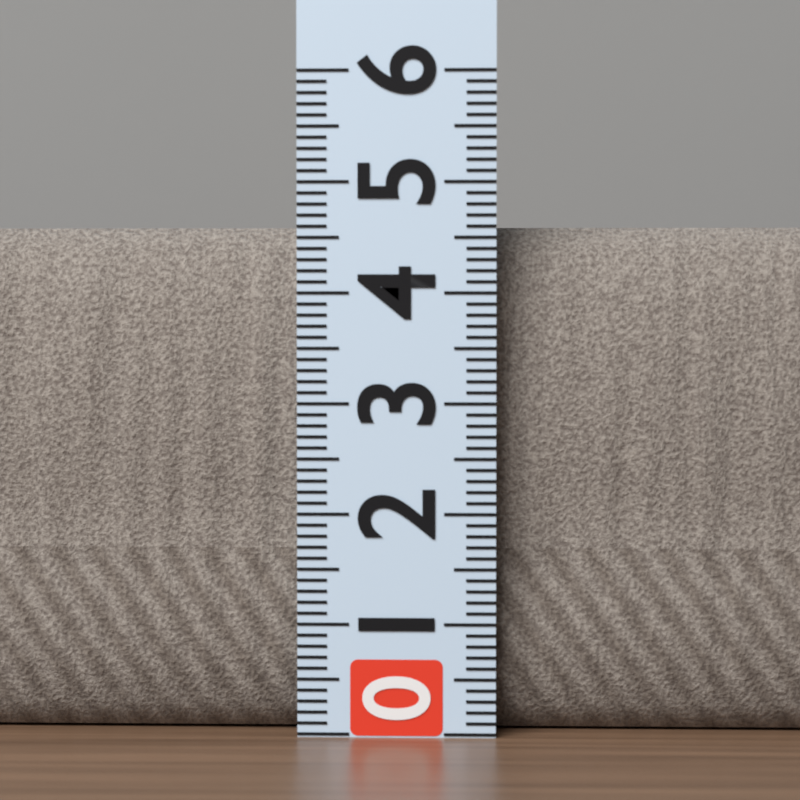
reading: 4.6 (no unit)
